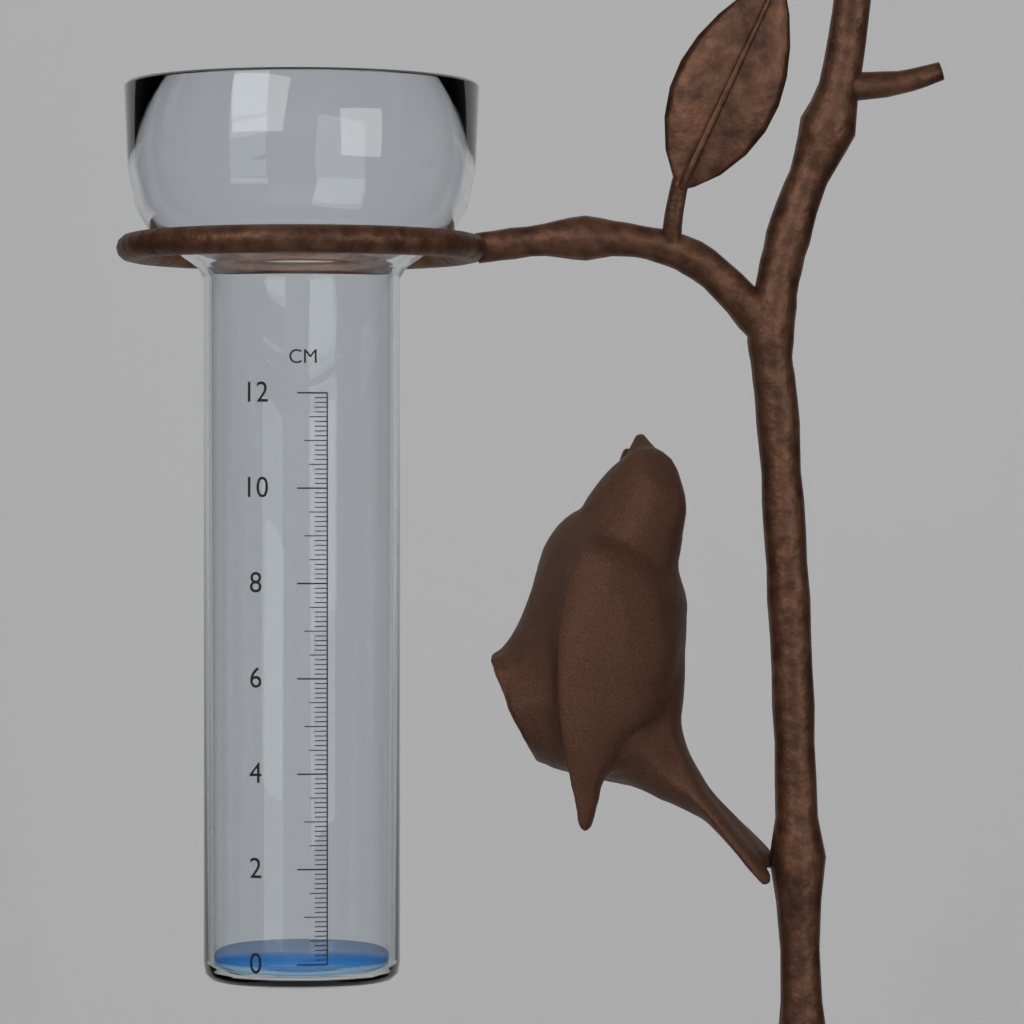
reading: 0.0 cm
